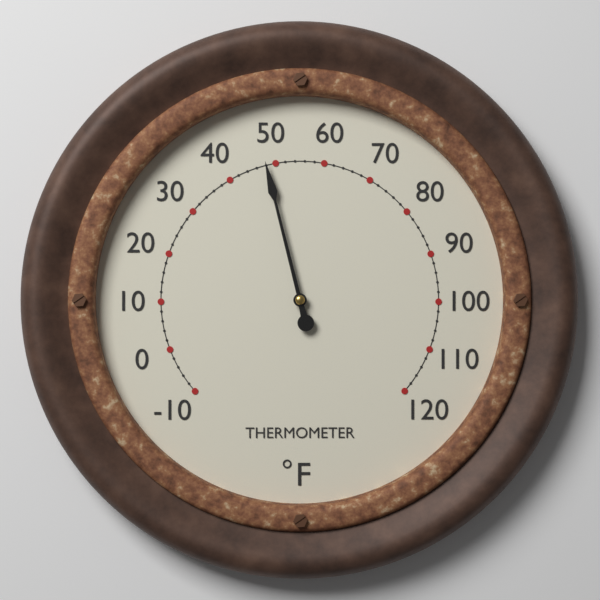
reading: 48 °F
